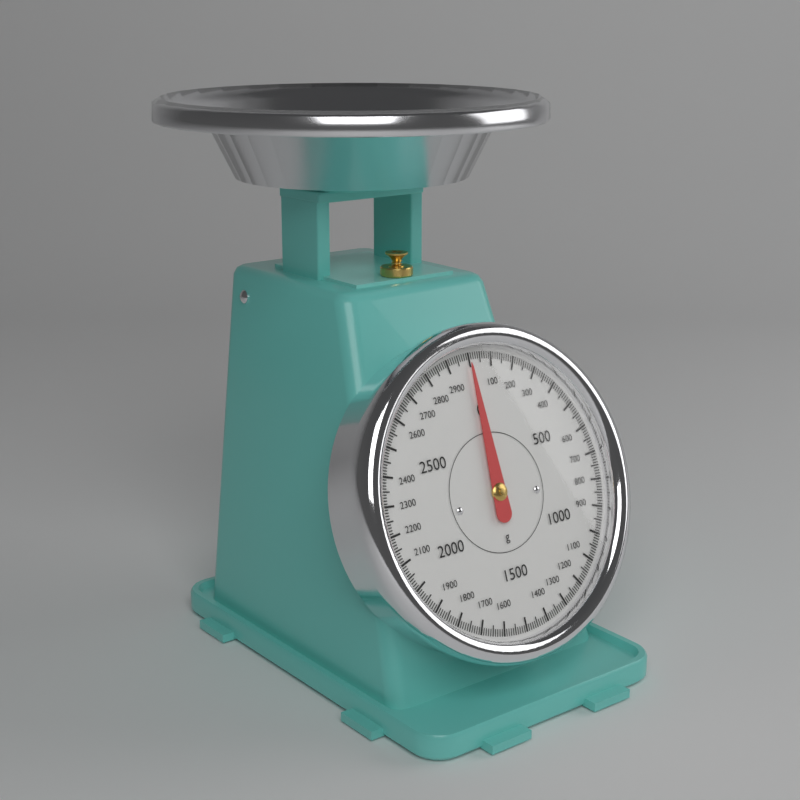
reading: 0 g
